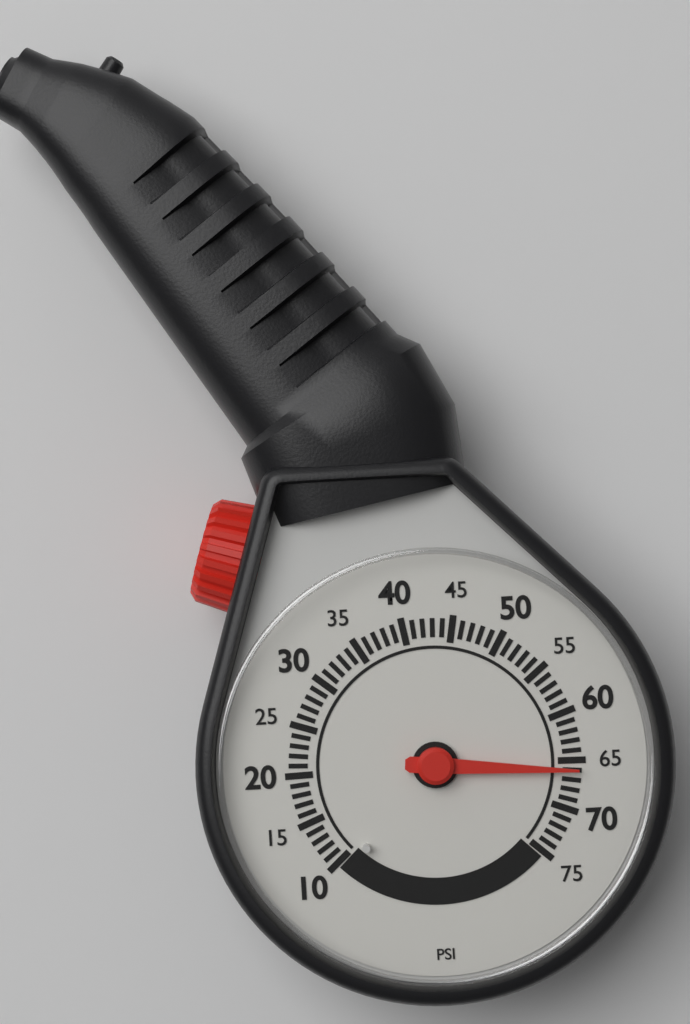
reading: 66 psi
